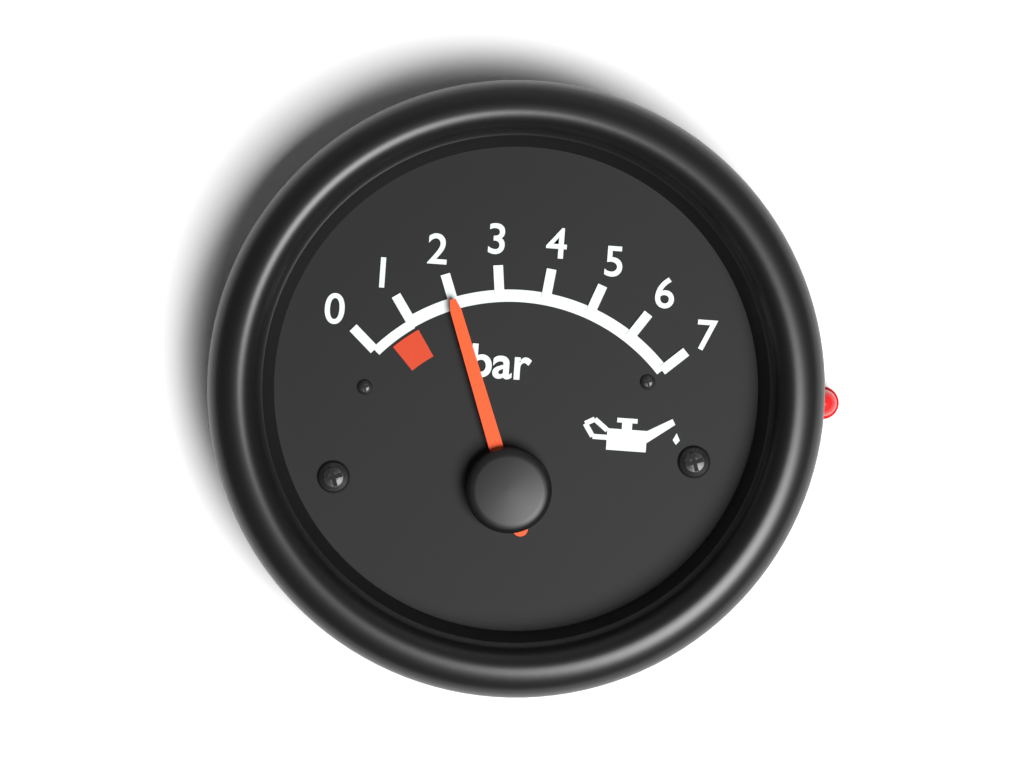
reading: 2 bar
